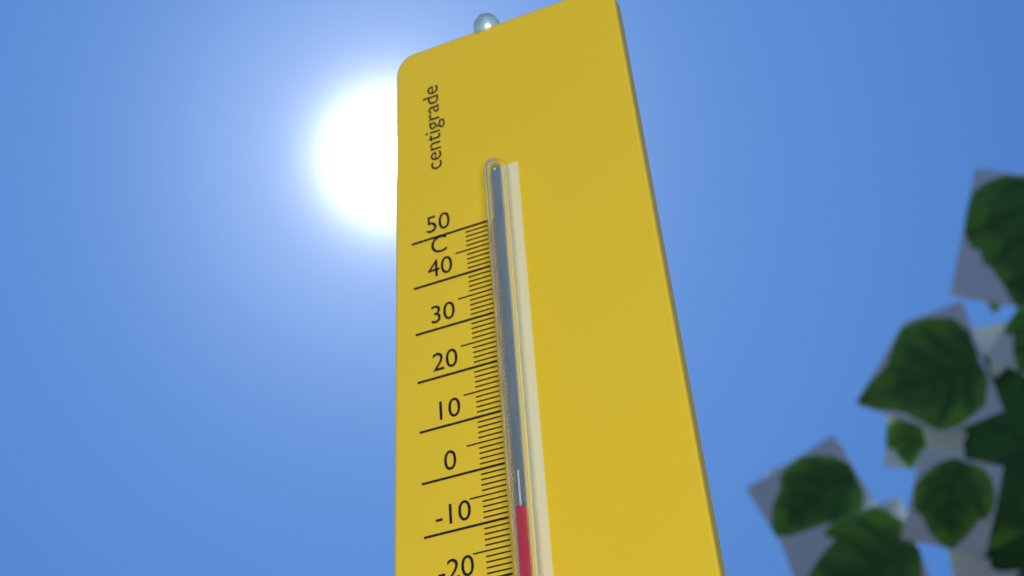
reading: -11 °C
